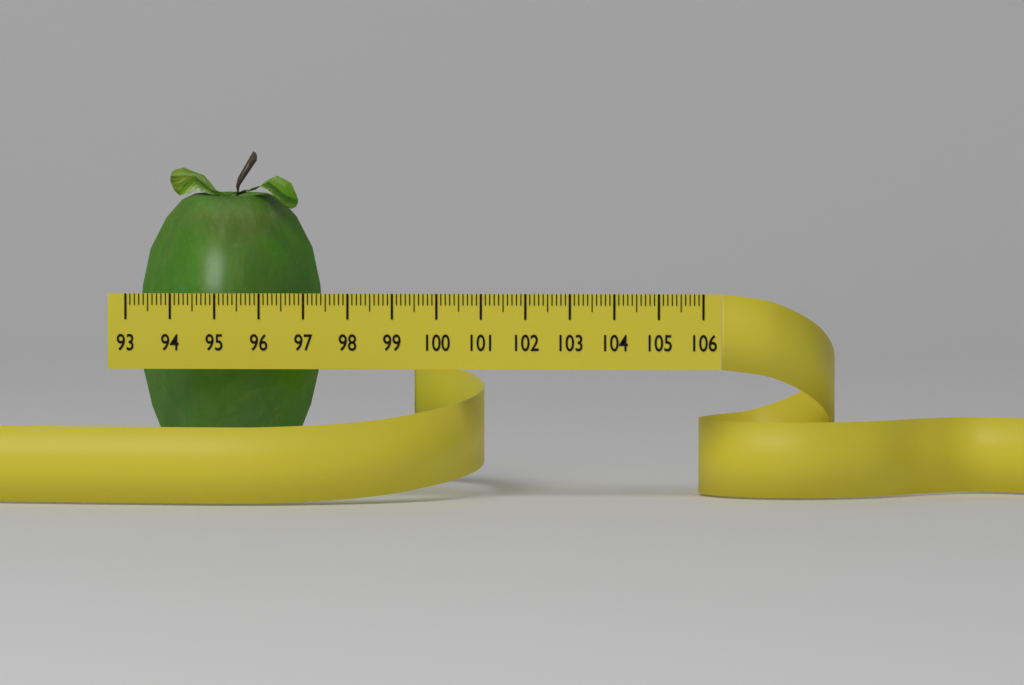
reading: 97.2 (no unit)
